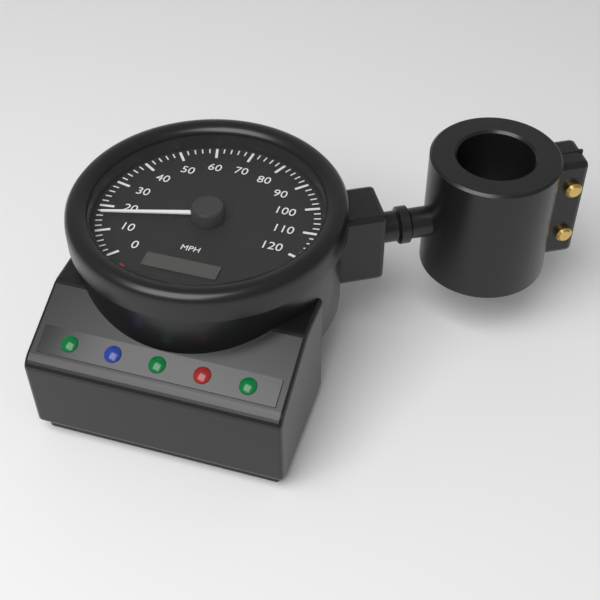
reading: 16 mph
